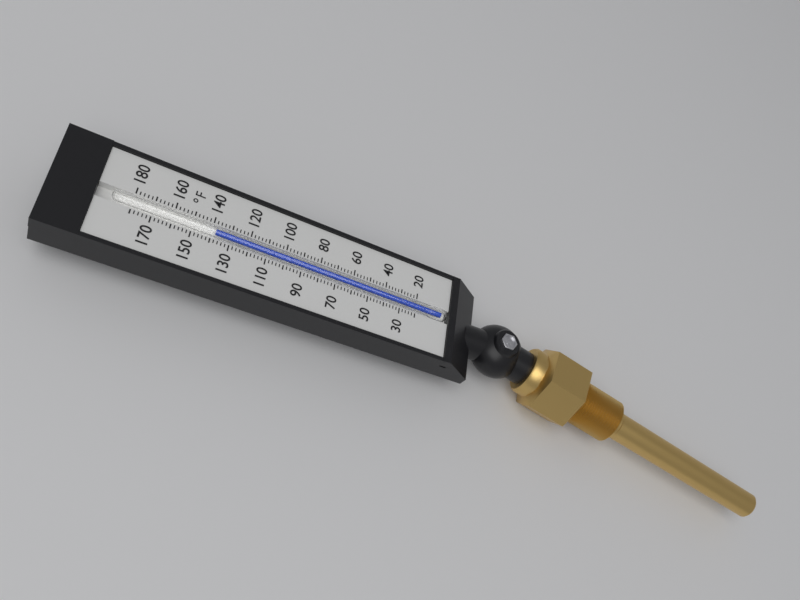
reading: 138 °F
